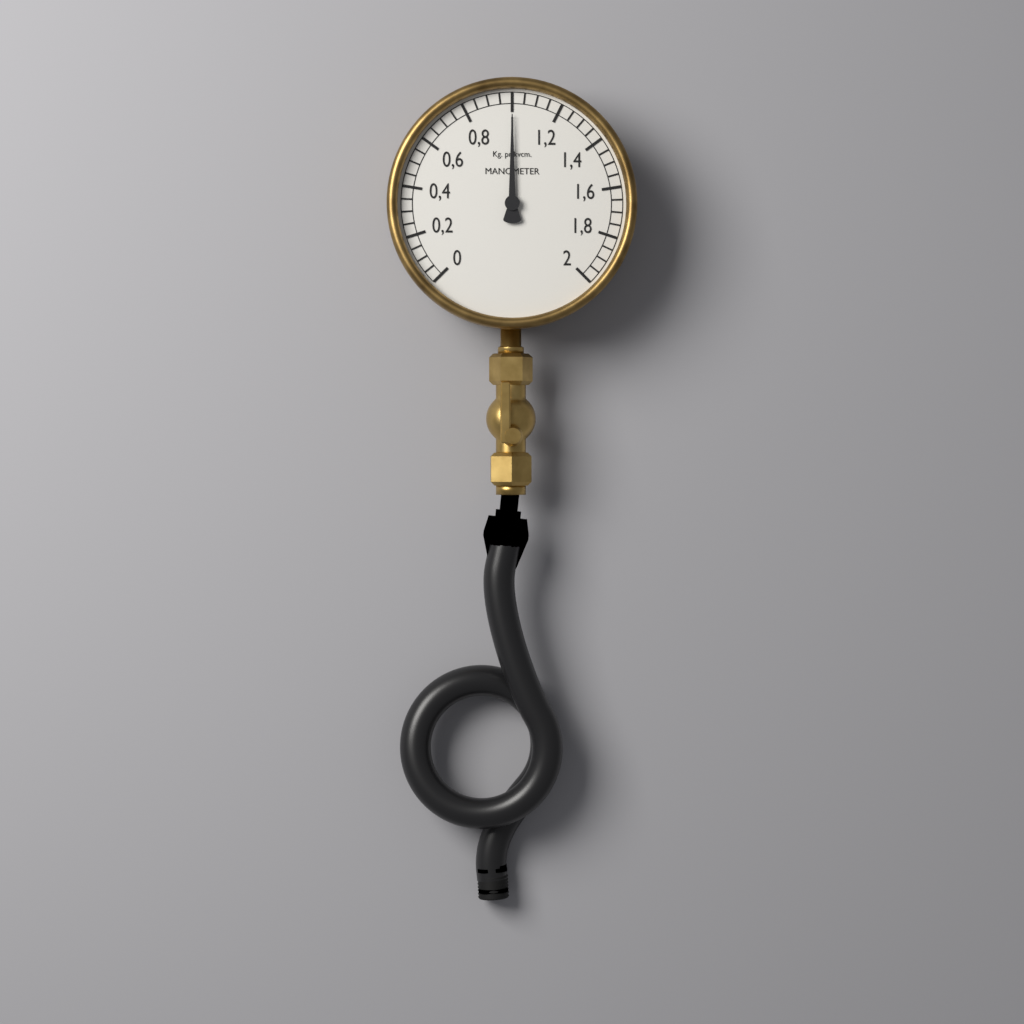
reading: 1.00 kg/cm²
